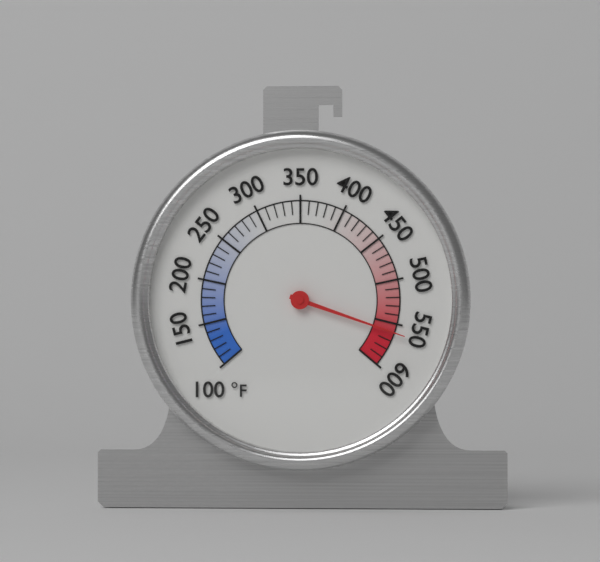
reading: 560 °F
